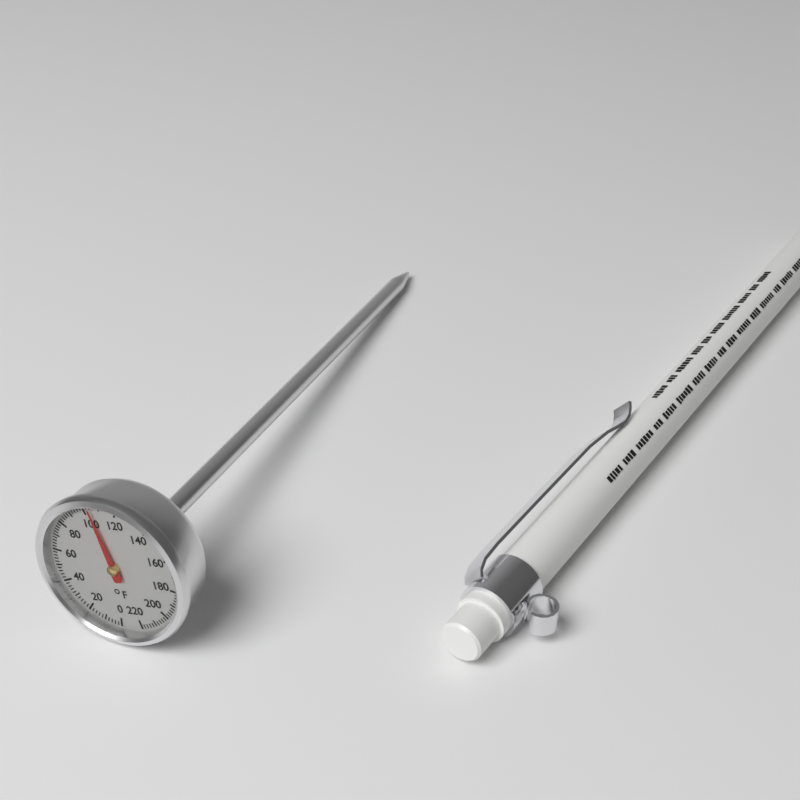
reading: 104 °F
